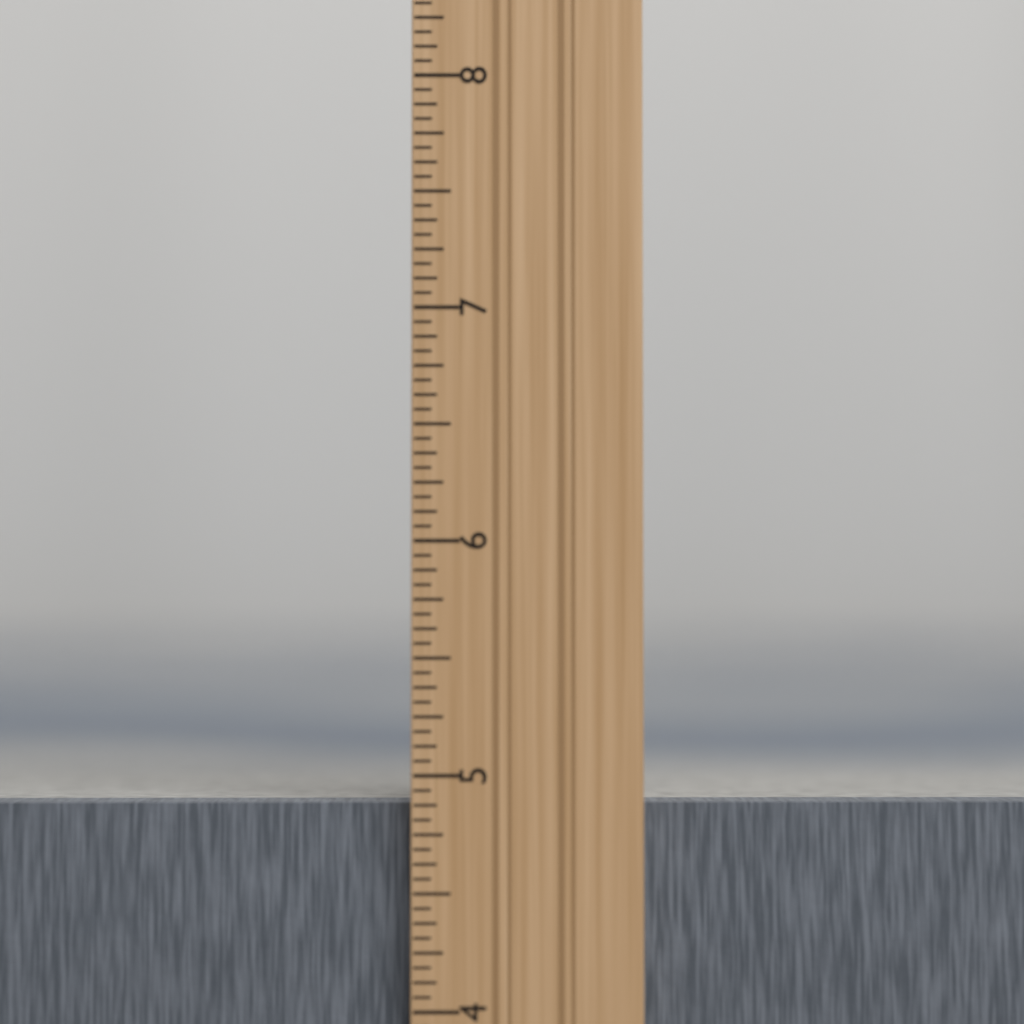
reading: 4.8750 in
